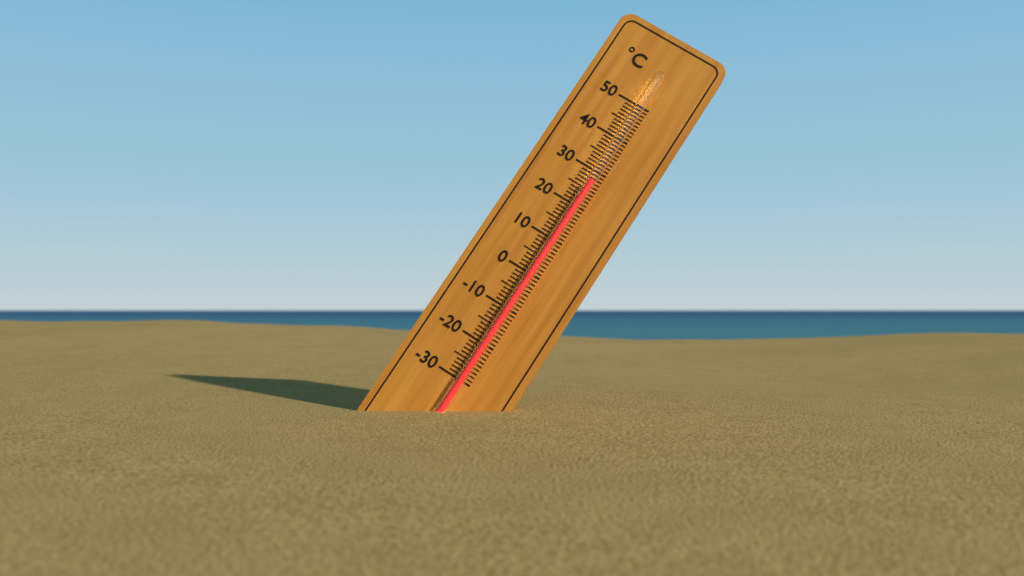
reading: 27 °C
